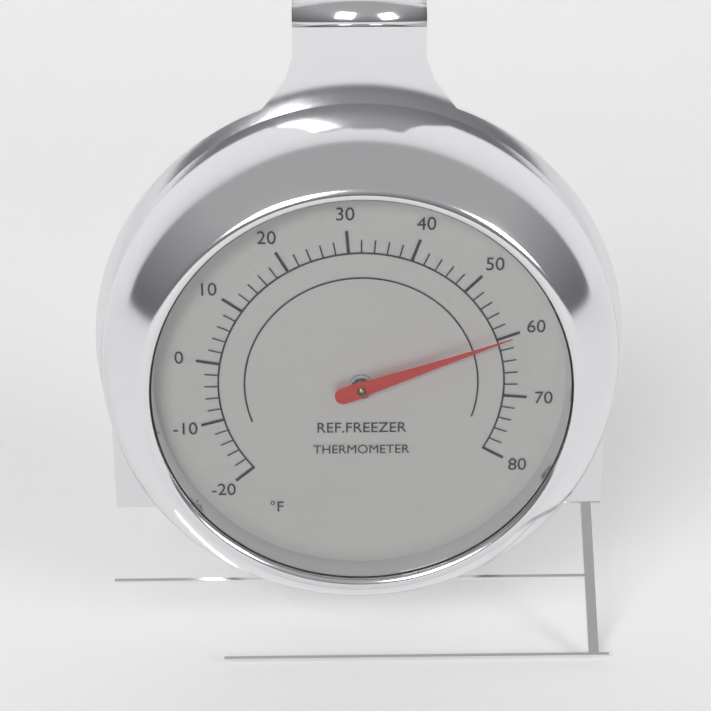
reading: 60 °F
